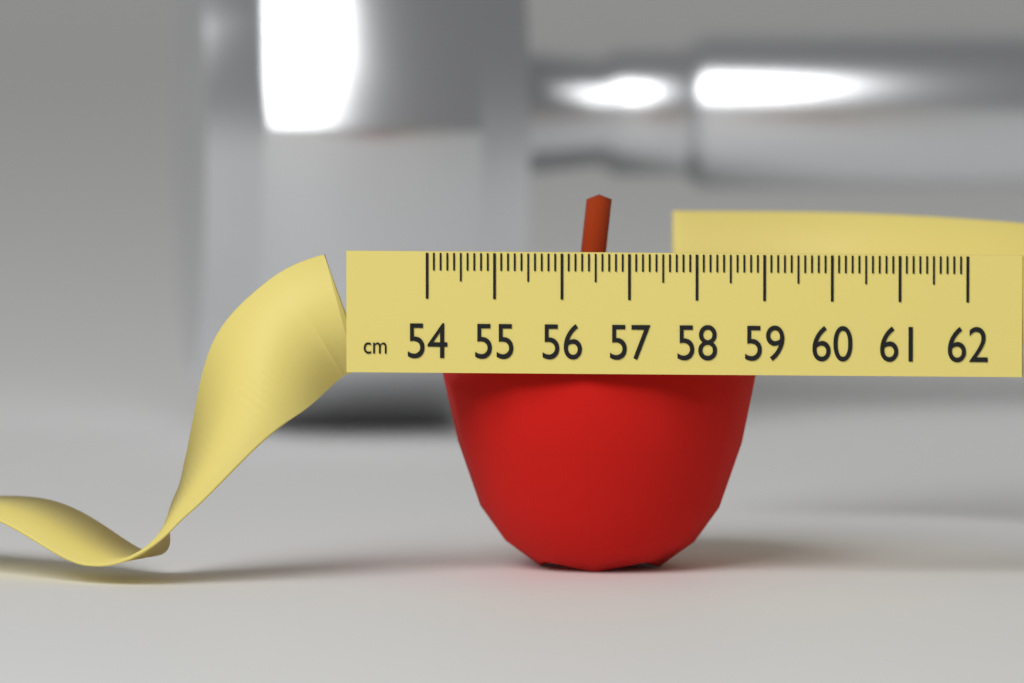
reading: 58.7 cm
